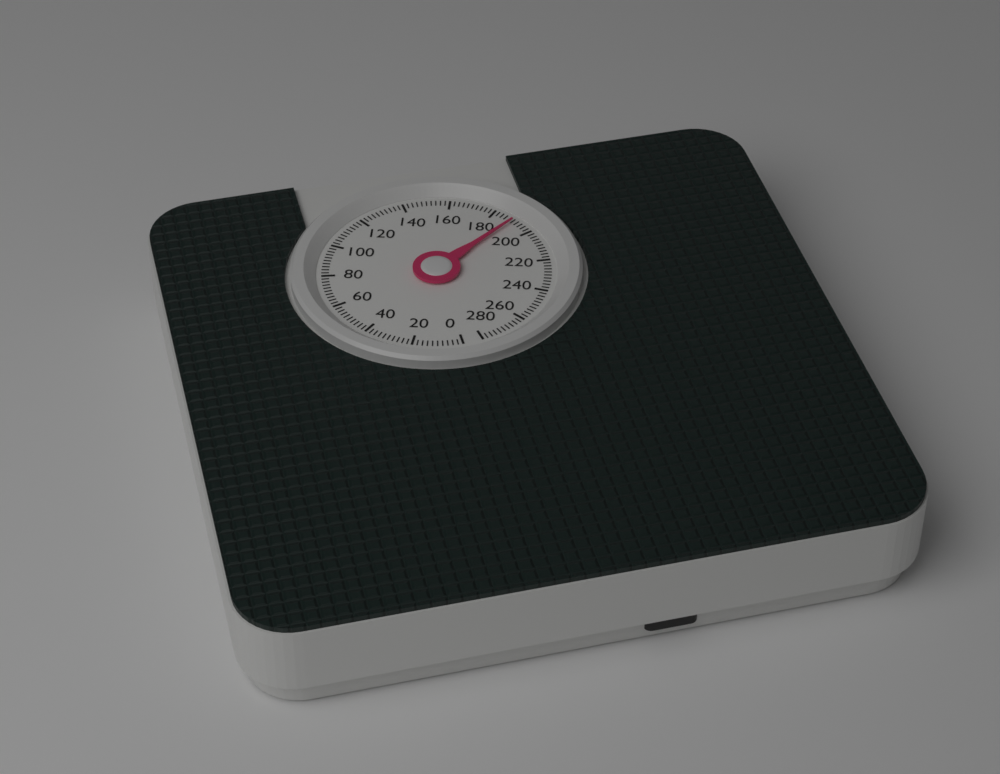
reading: 190 (no unit)
